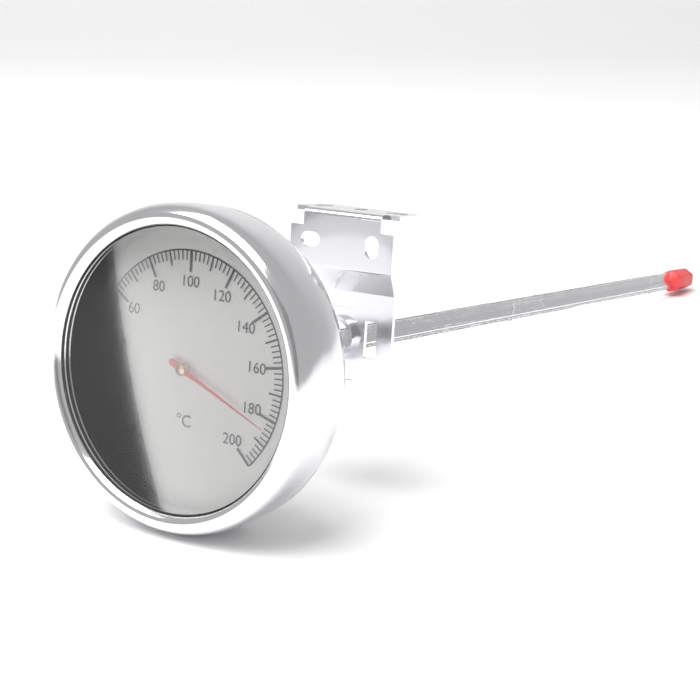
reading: 184 °C
